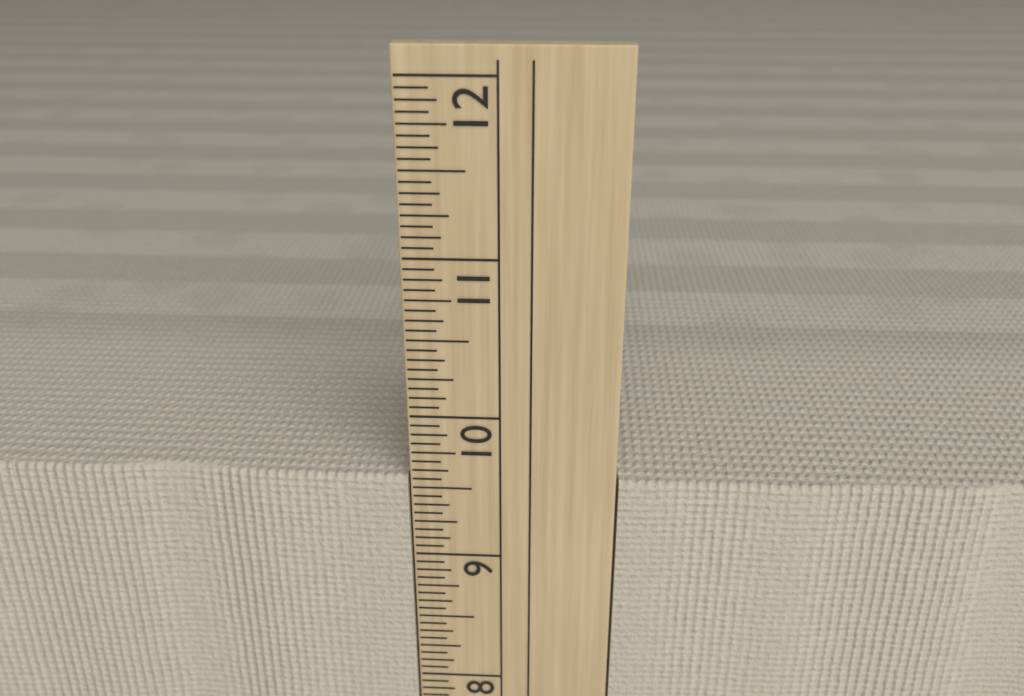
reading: 9.5625 in
